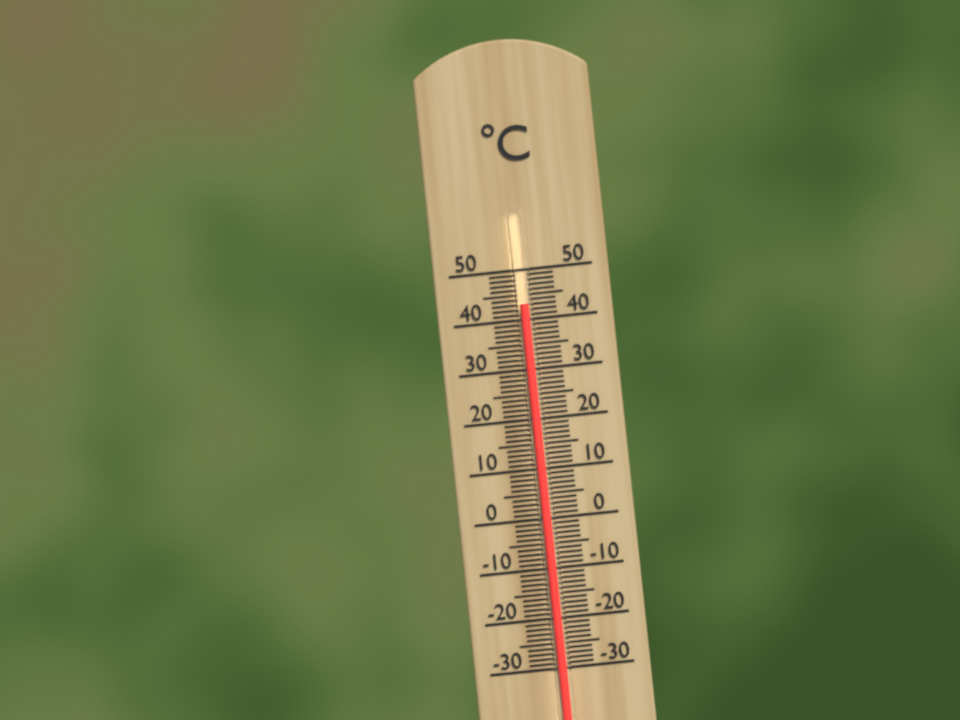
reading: 43 °C
